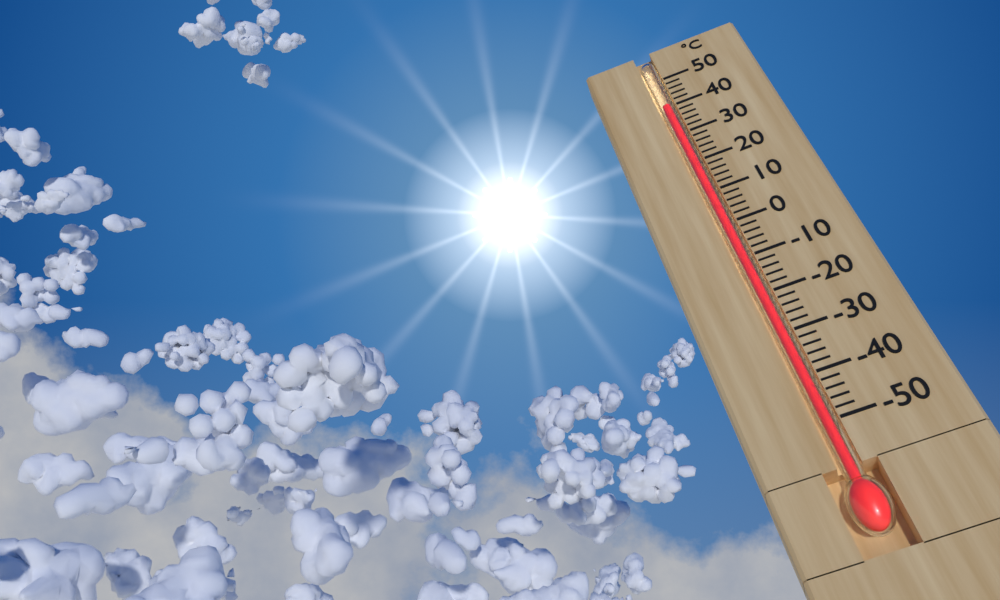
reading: 40 °C
